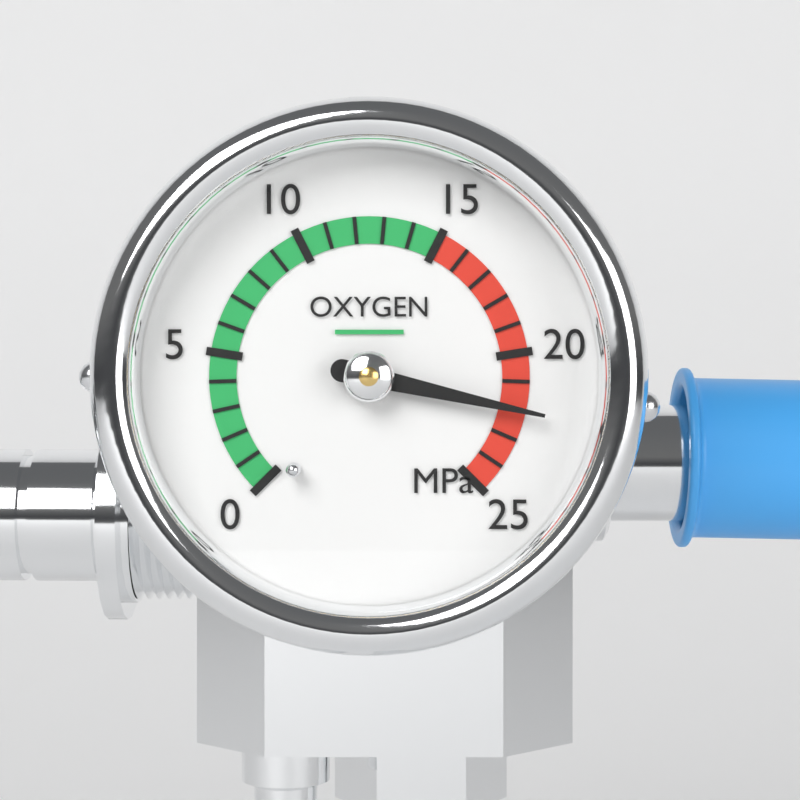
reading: 22 MPa
